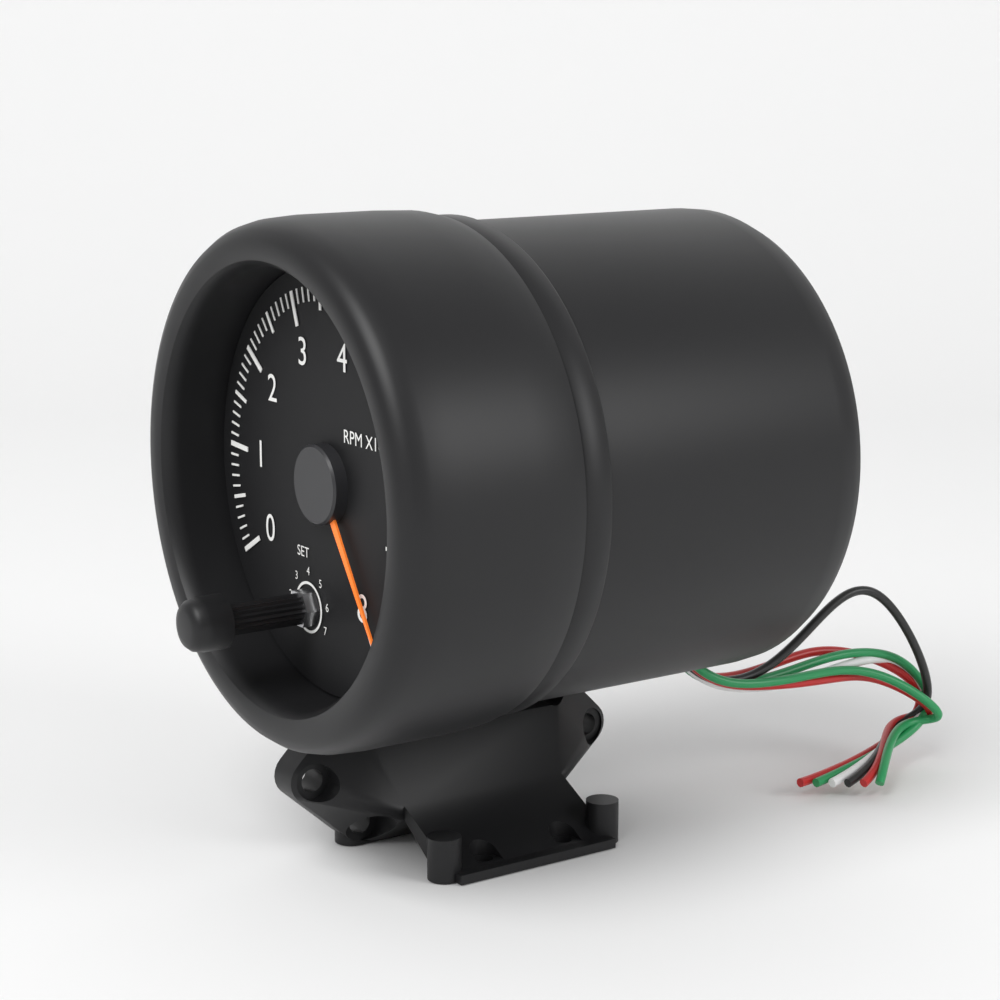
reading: 7.9 RPM x1000
